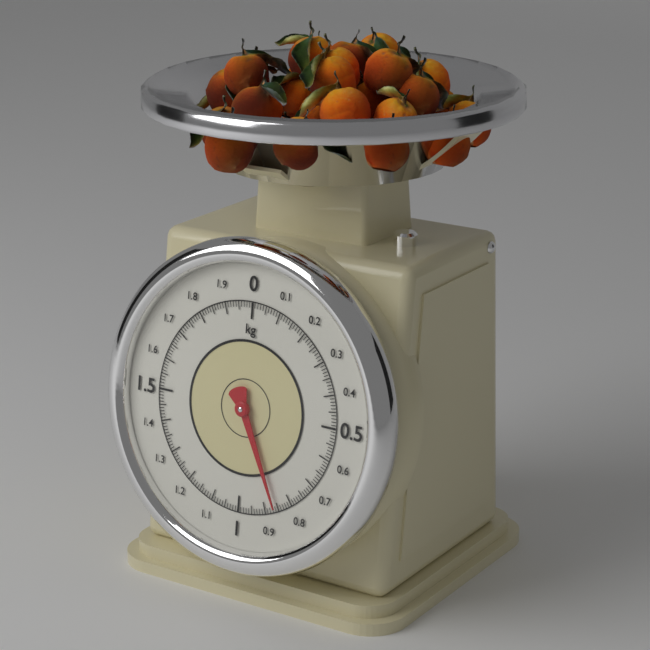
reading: 0.86 kg
